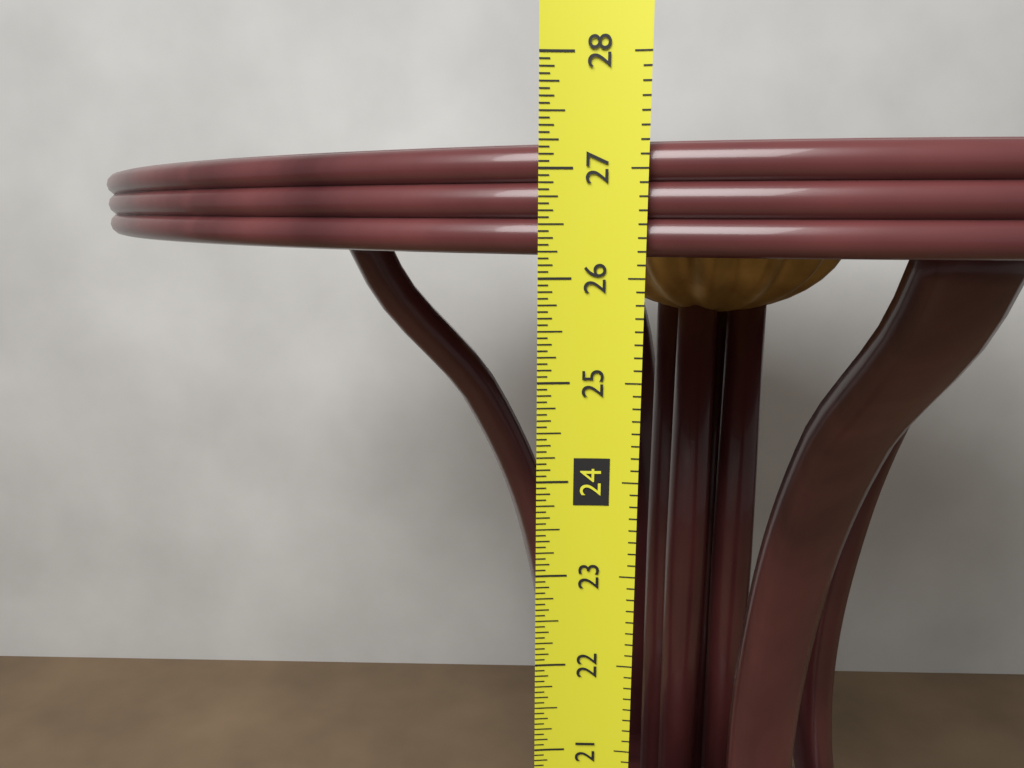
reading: 27.2500 in
